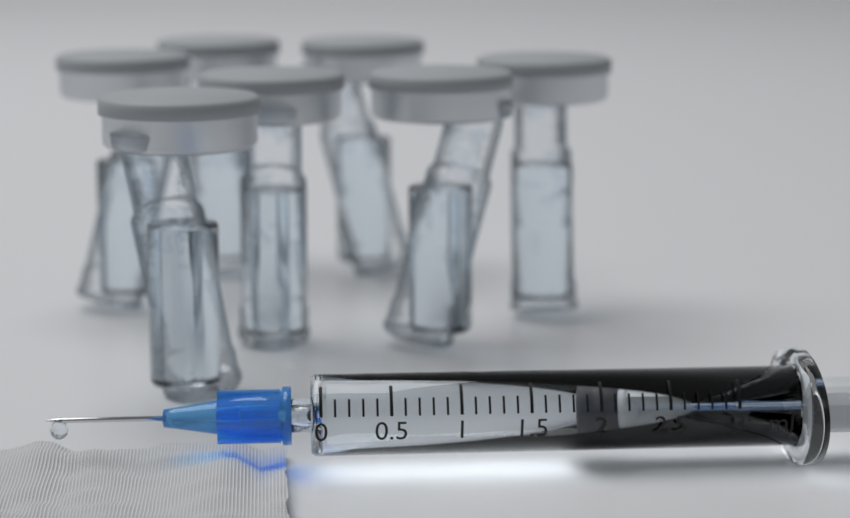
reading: 1.8 ml
